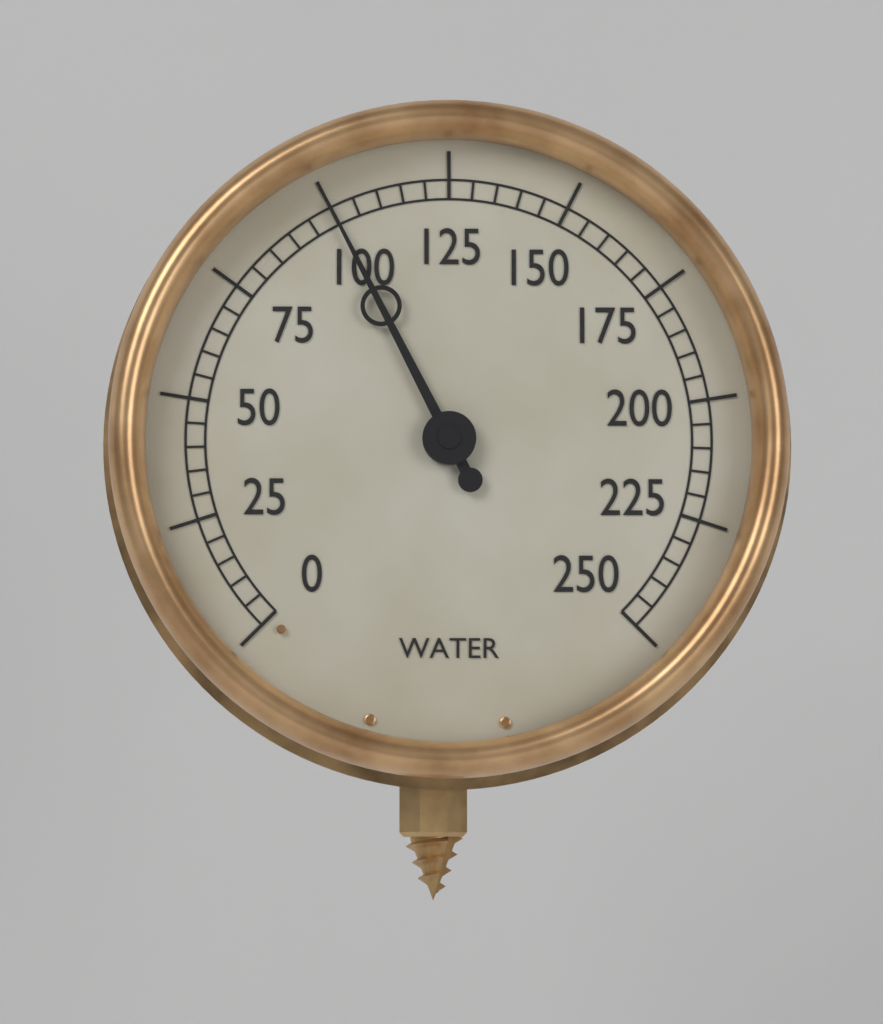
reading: 100 (no unit)
